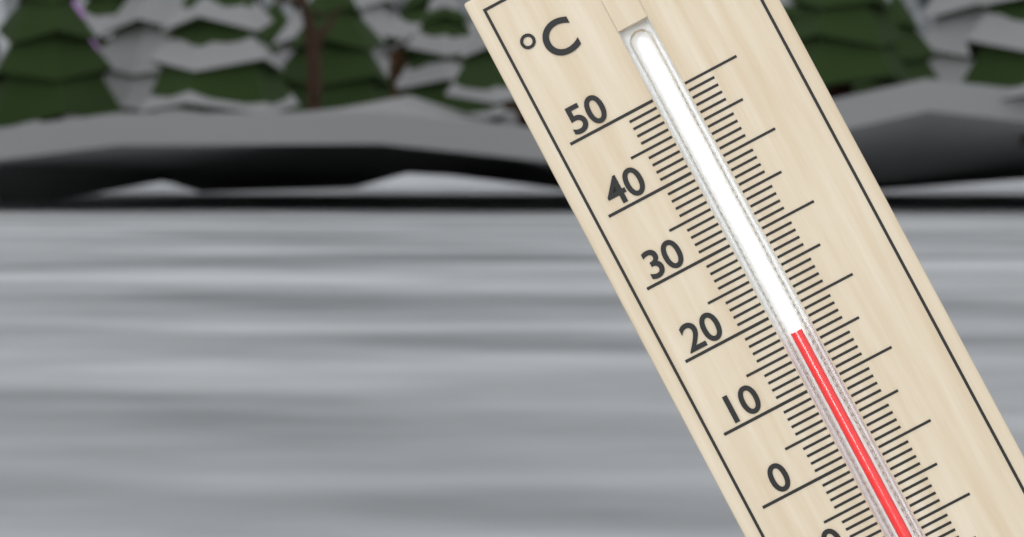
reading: 17 °C
